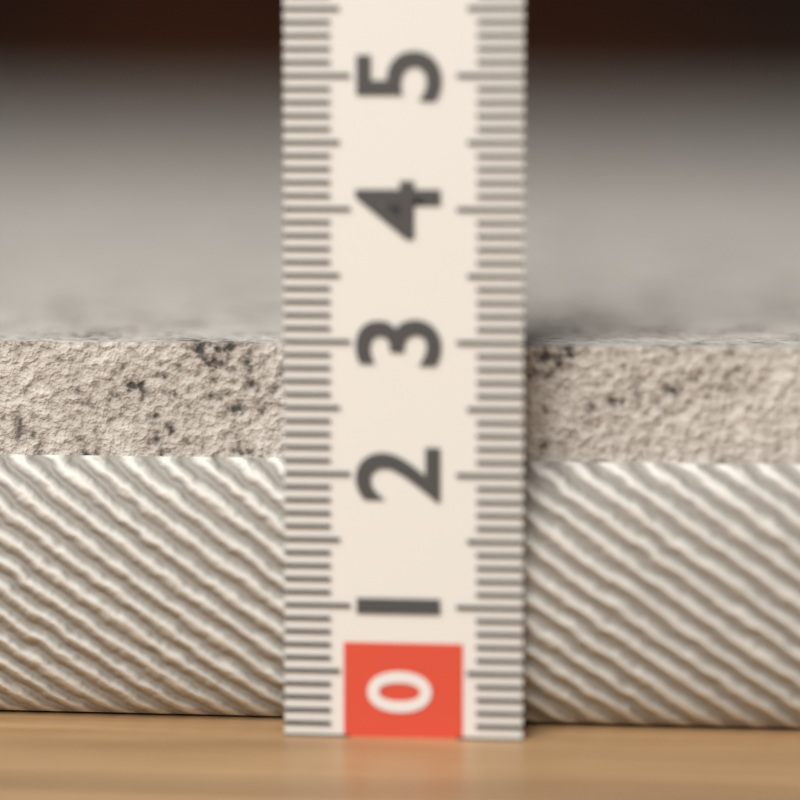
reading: 3.0 (no unit)
